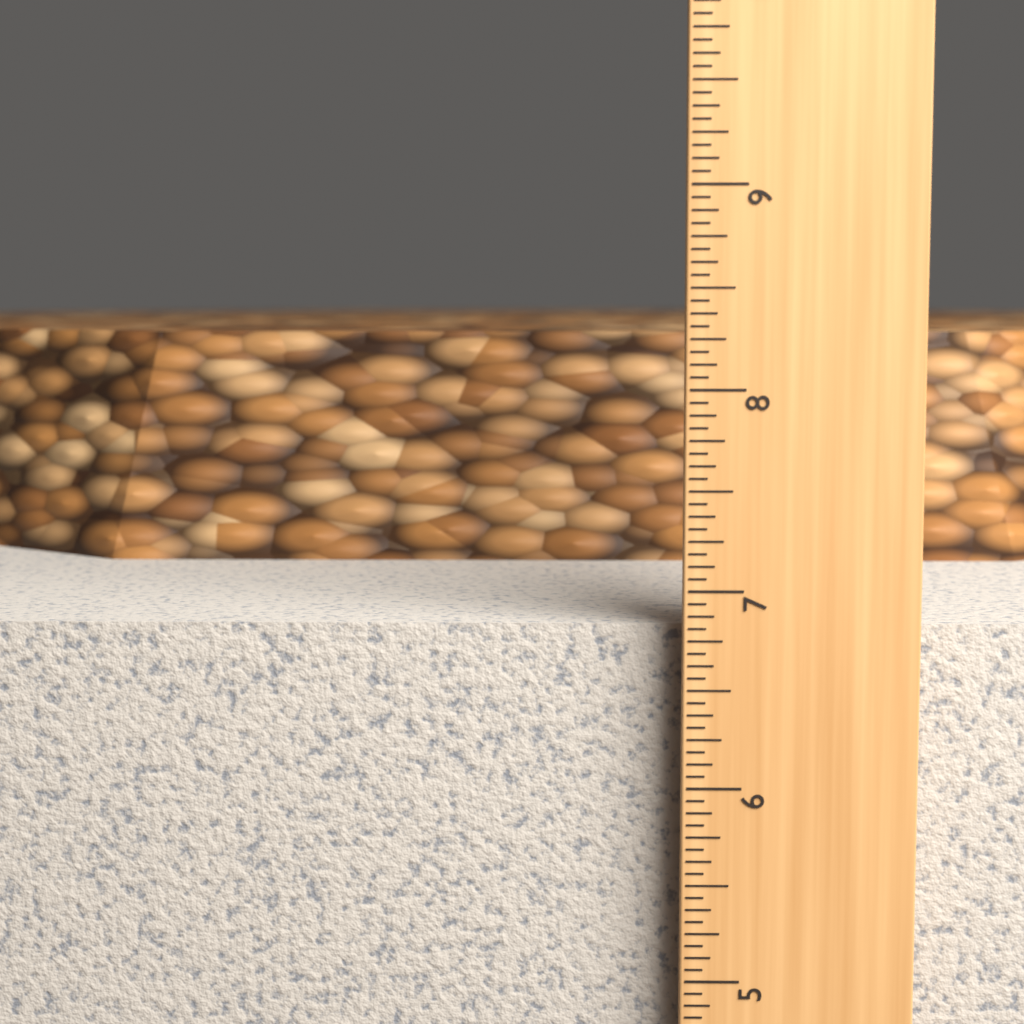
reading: 6.8125 in
